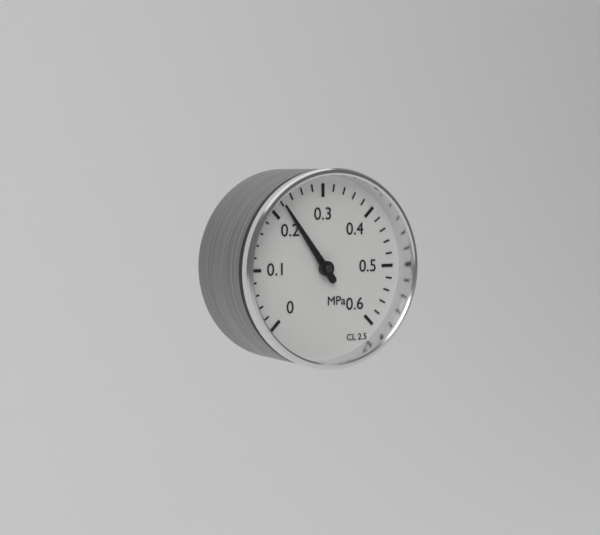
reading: 0.22 MPa
